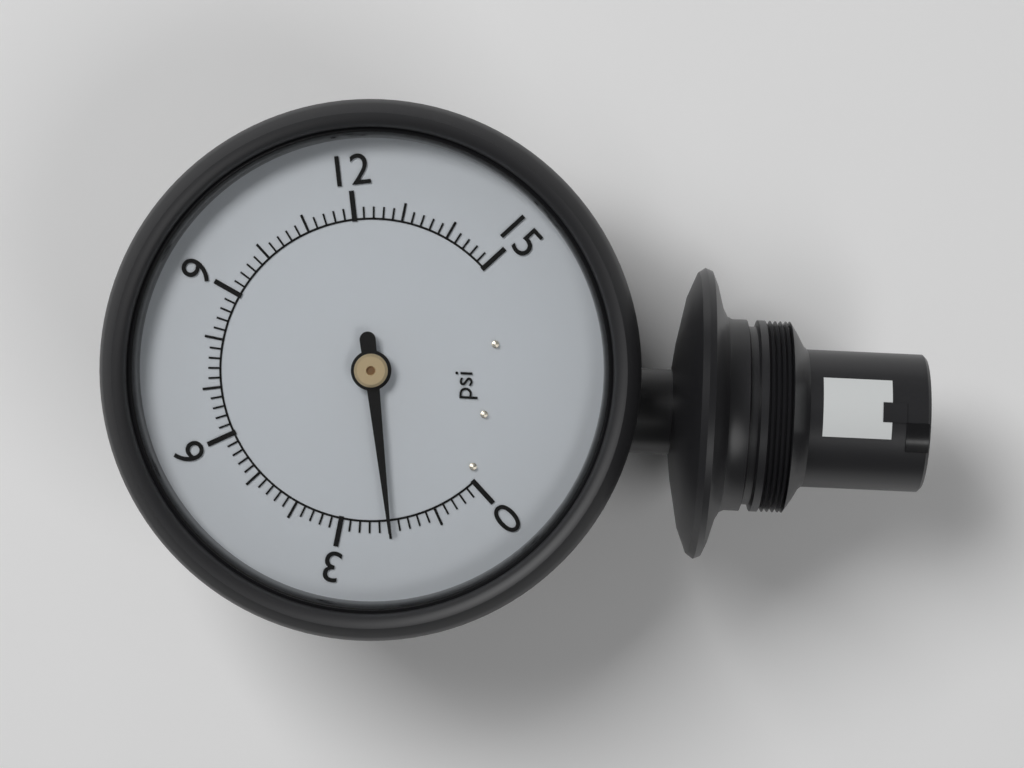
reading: 2.0 psi
